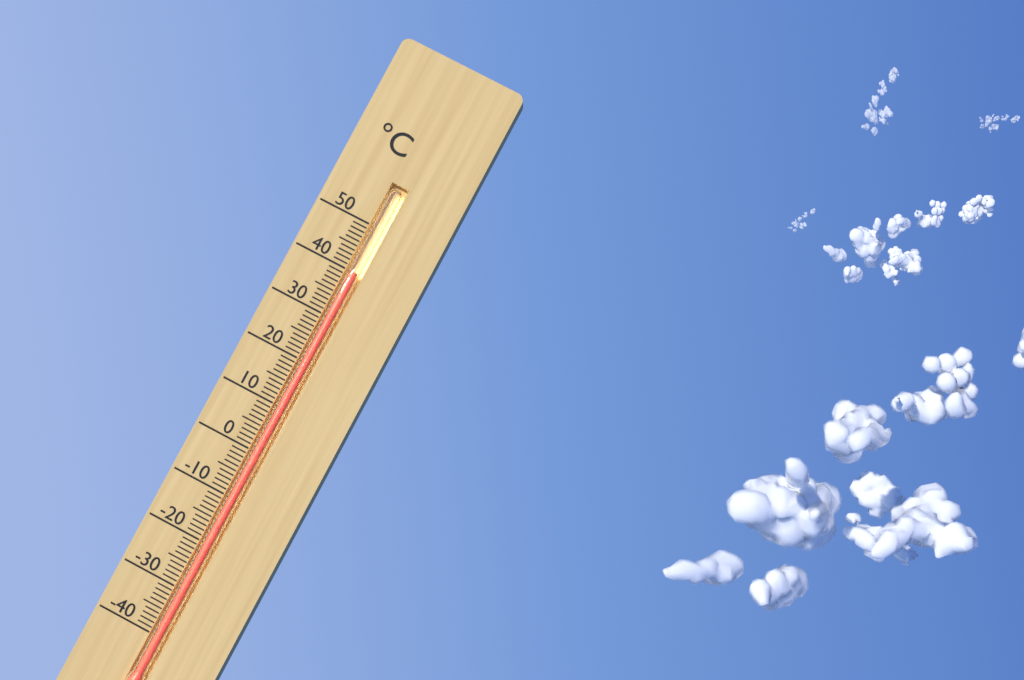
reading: 40 °C
